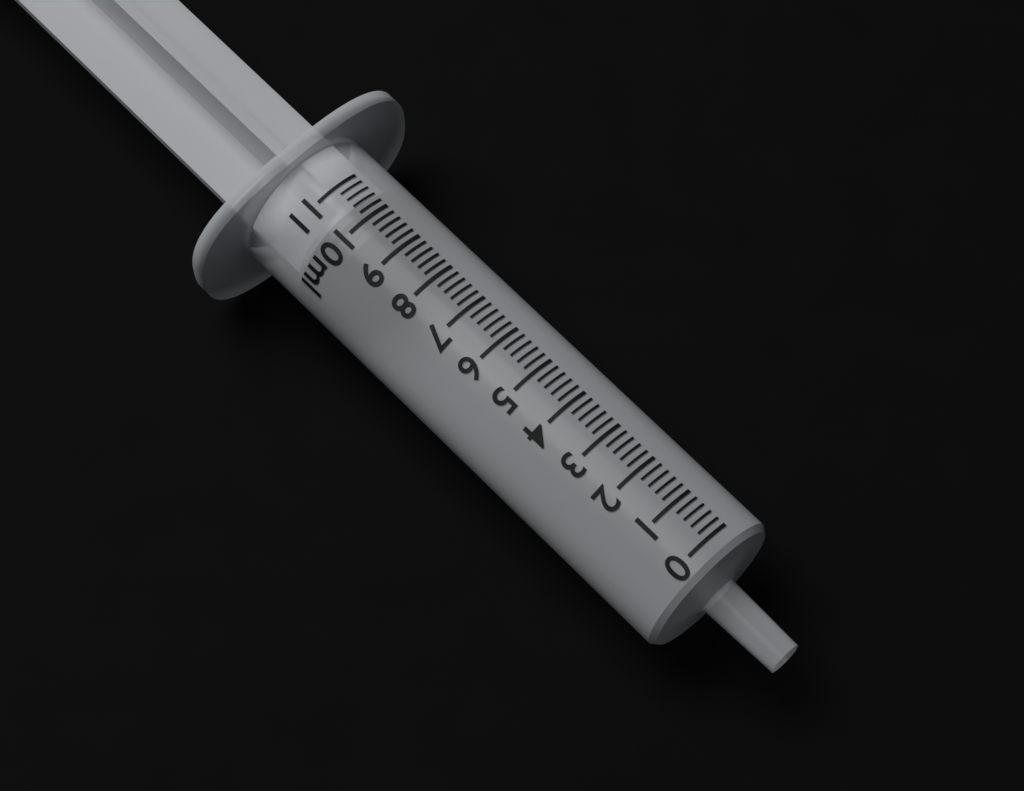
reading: 9.6 ml
